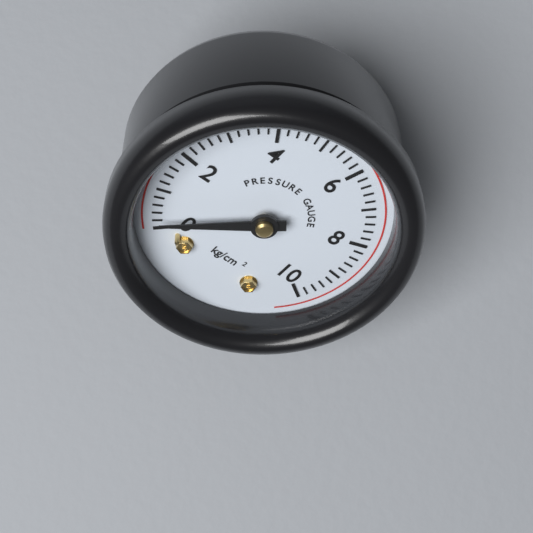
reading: 0.2 kg/cm²
